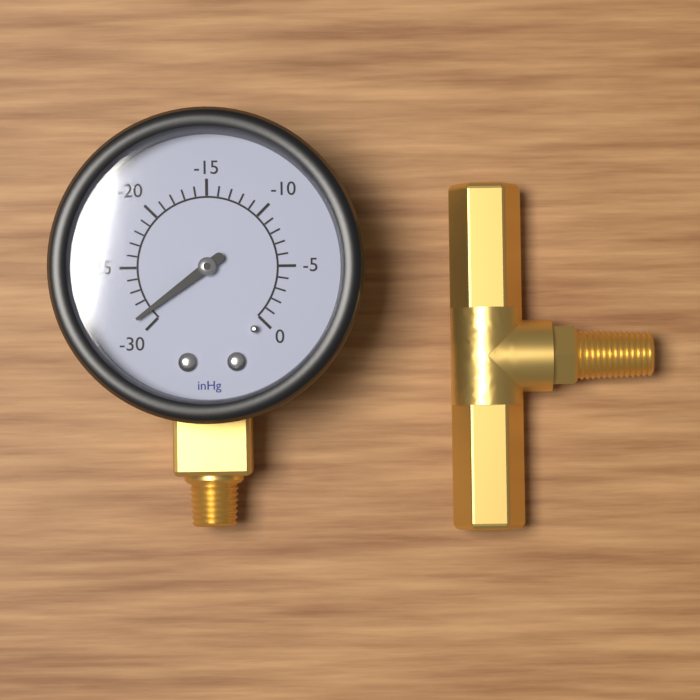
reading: -29 inHg
